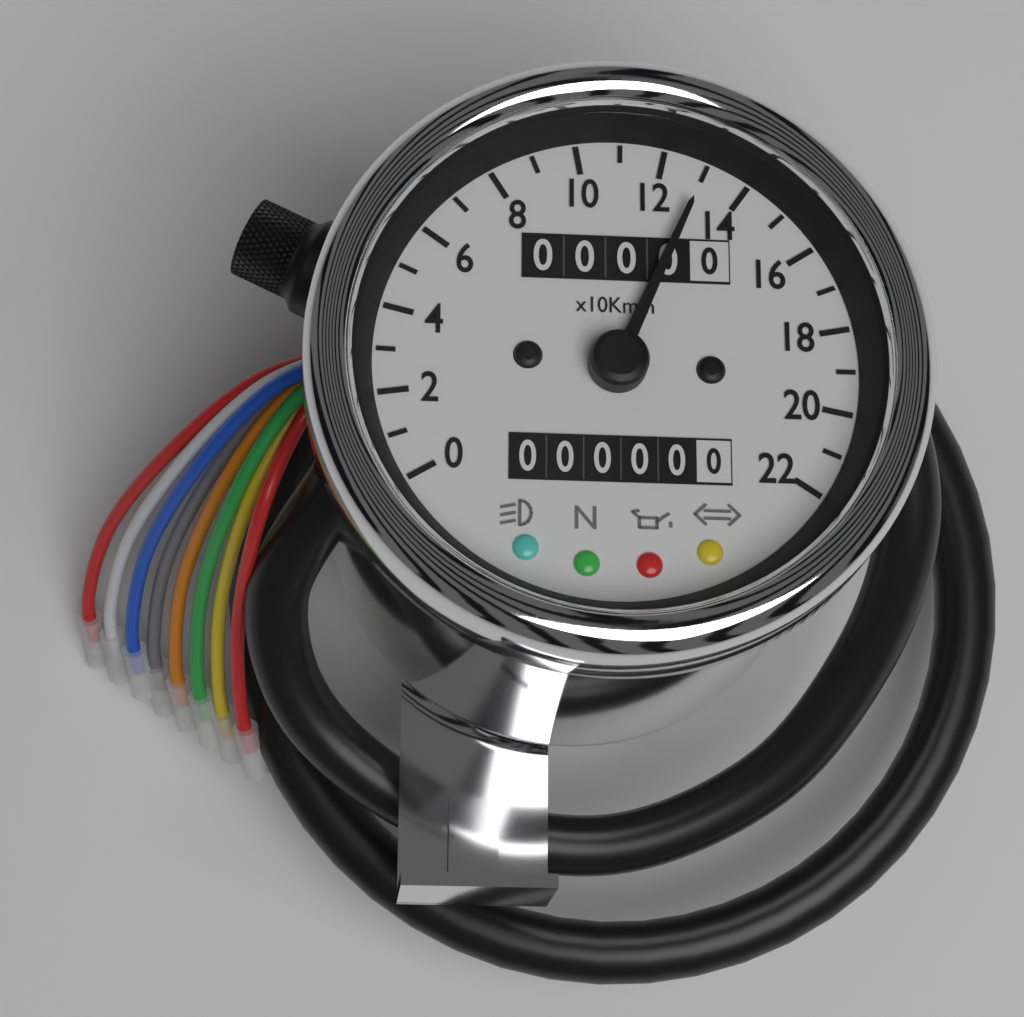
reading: 130 km/h
